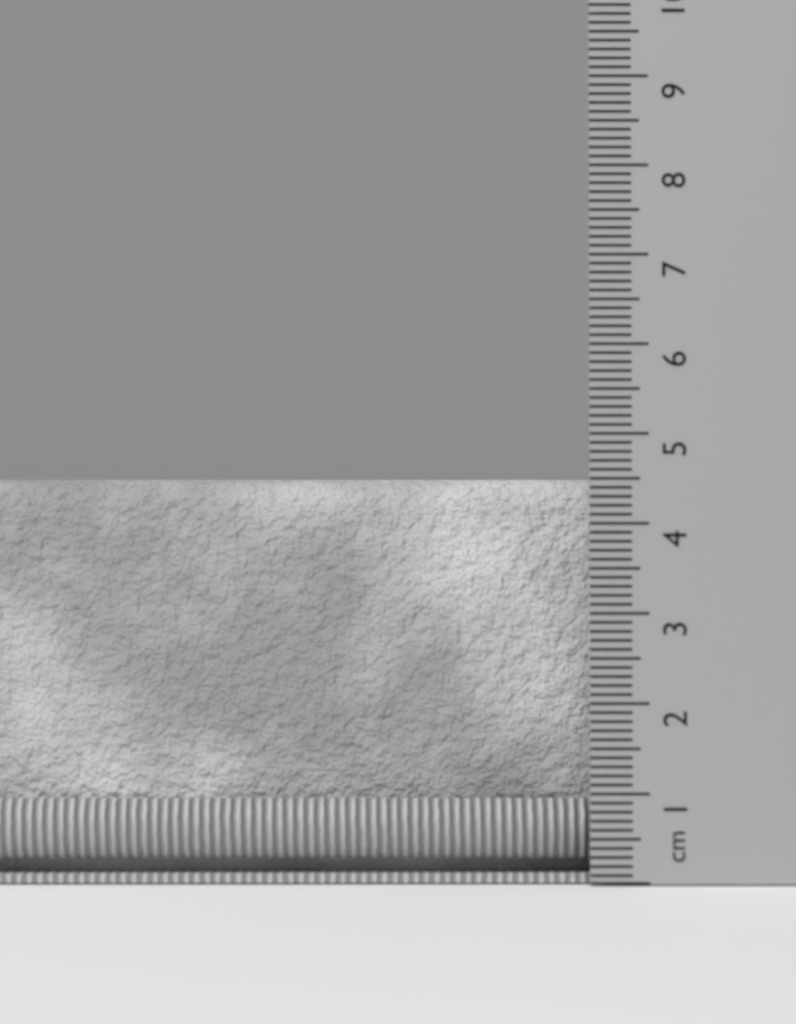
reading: 4.5 cm
